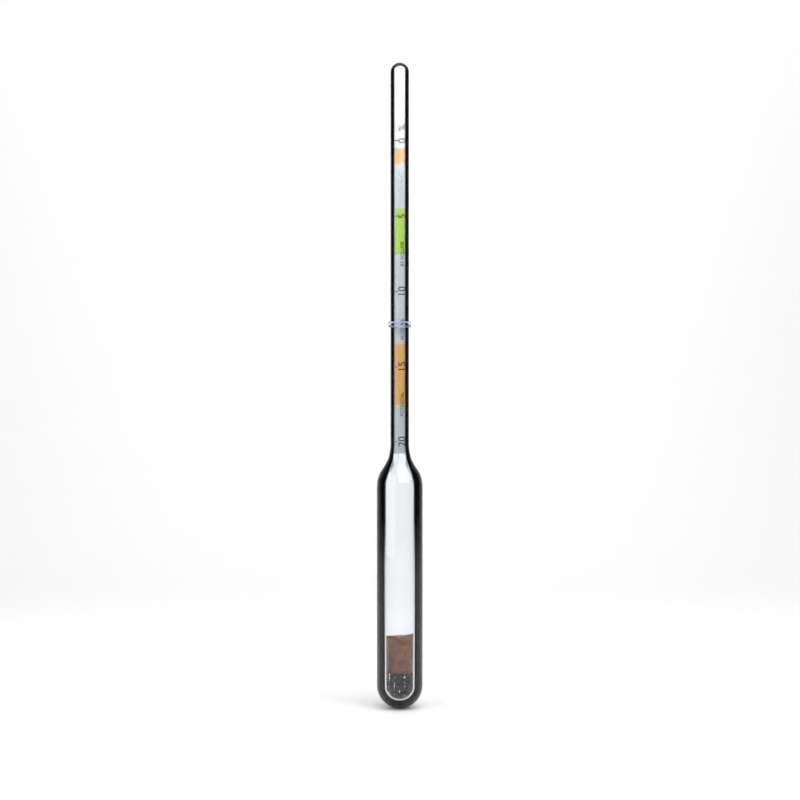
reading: 12.0 %
